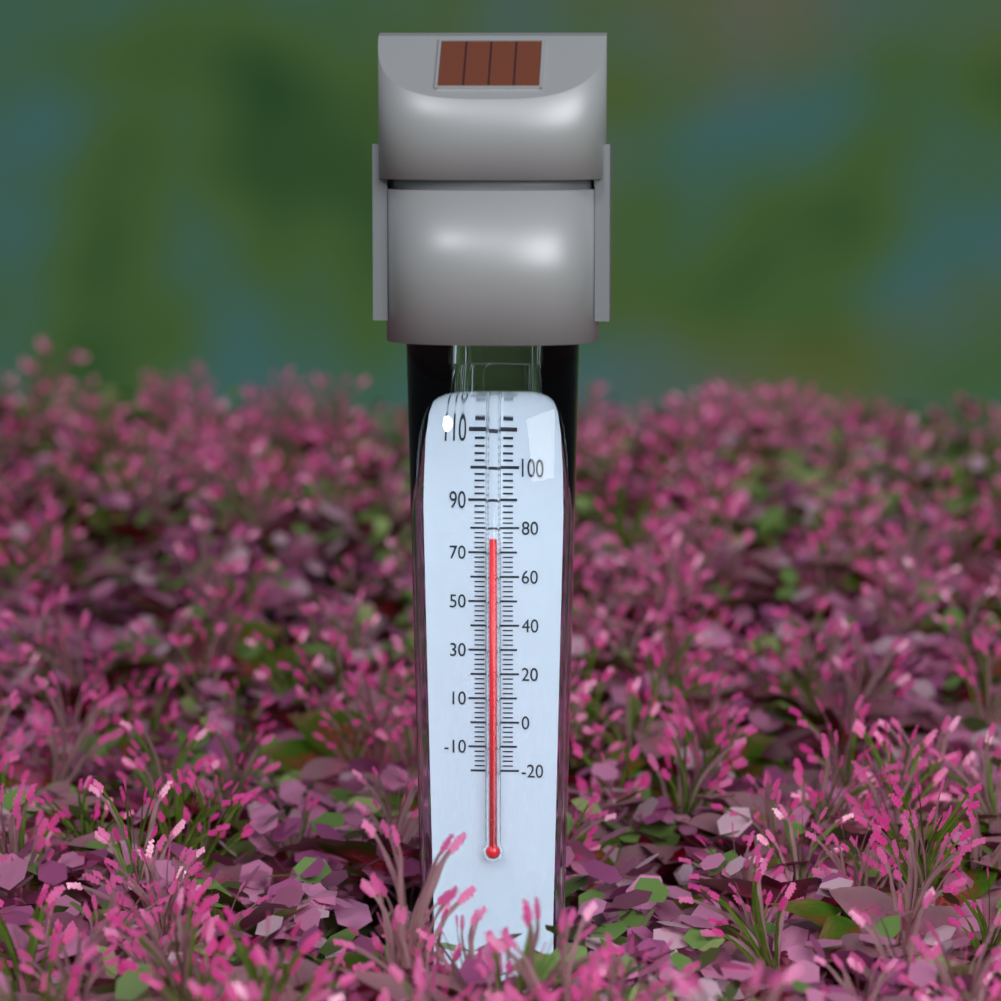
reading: 76 °F
